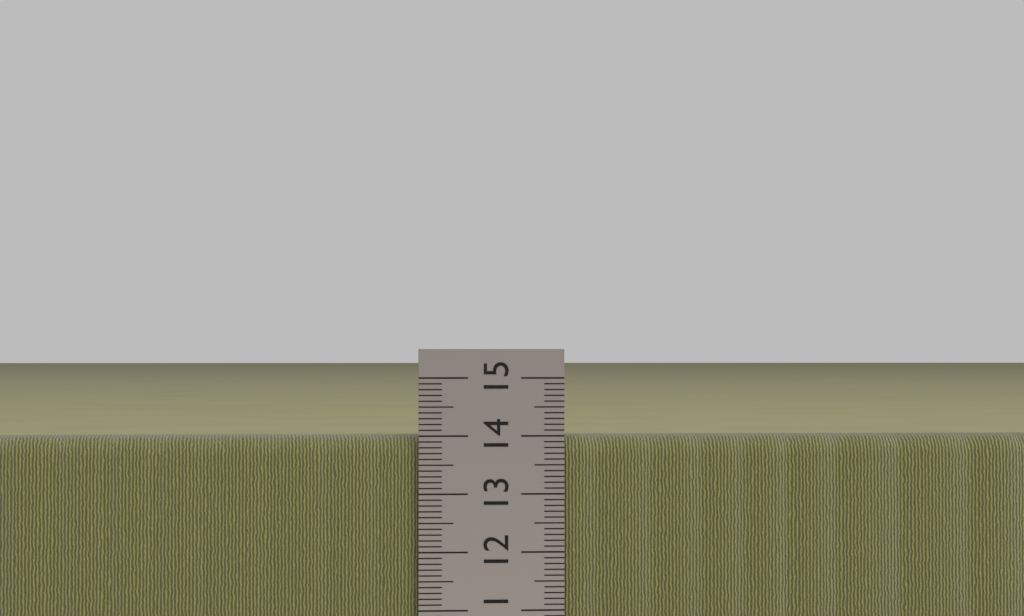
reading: 14.0 cm
